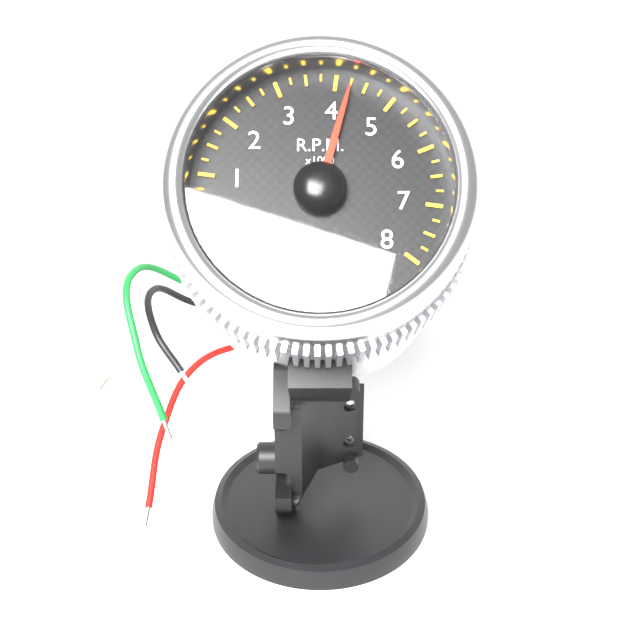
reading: 4.25 x1000 RPM
